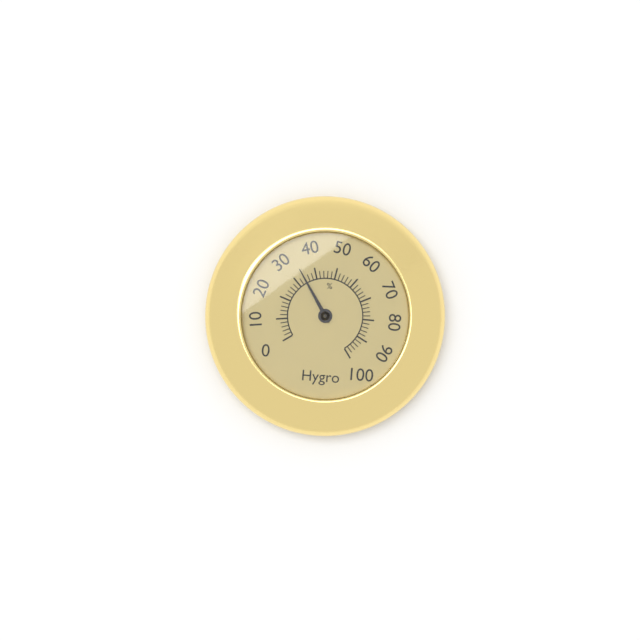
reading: 34 %
